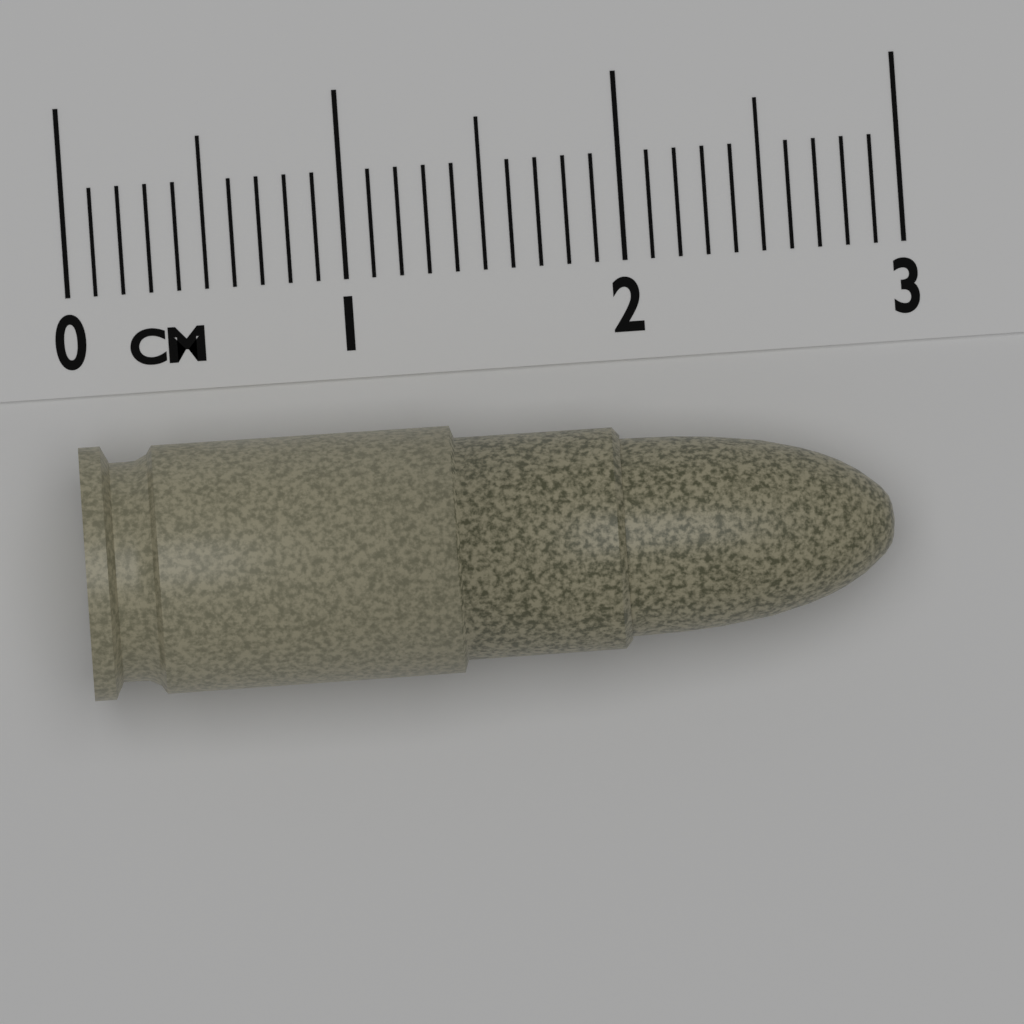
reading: 2.9 cm
